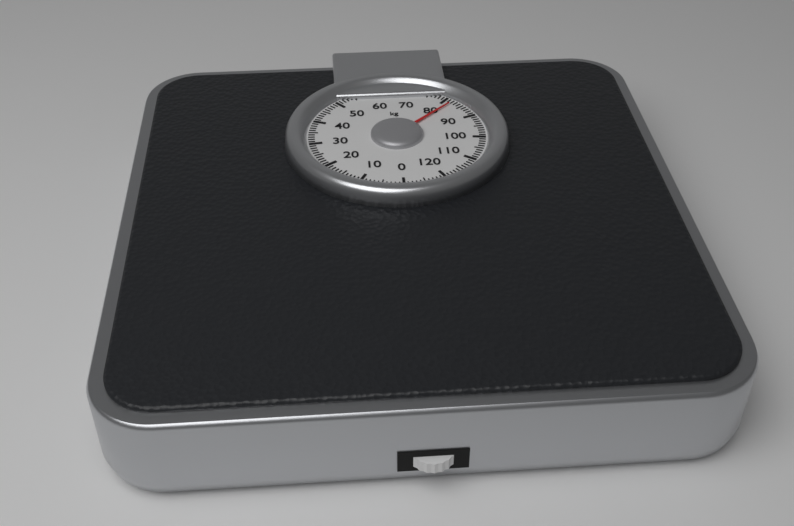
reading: 82 kg
